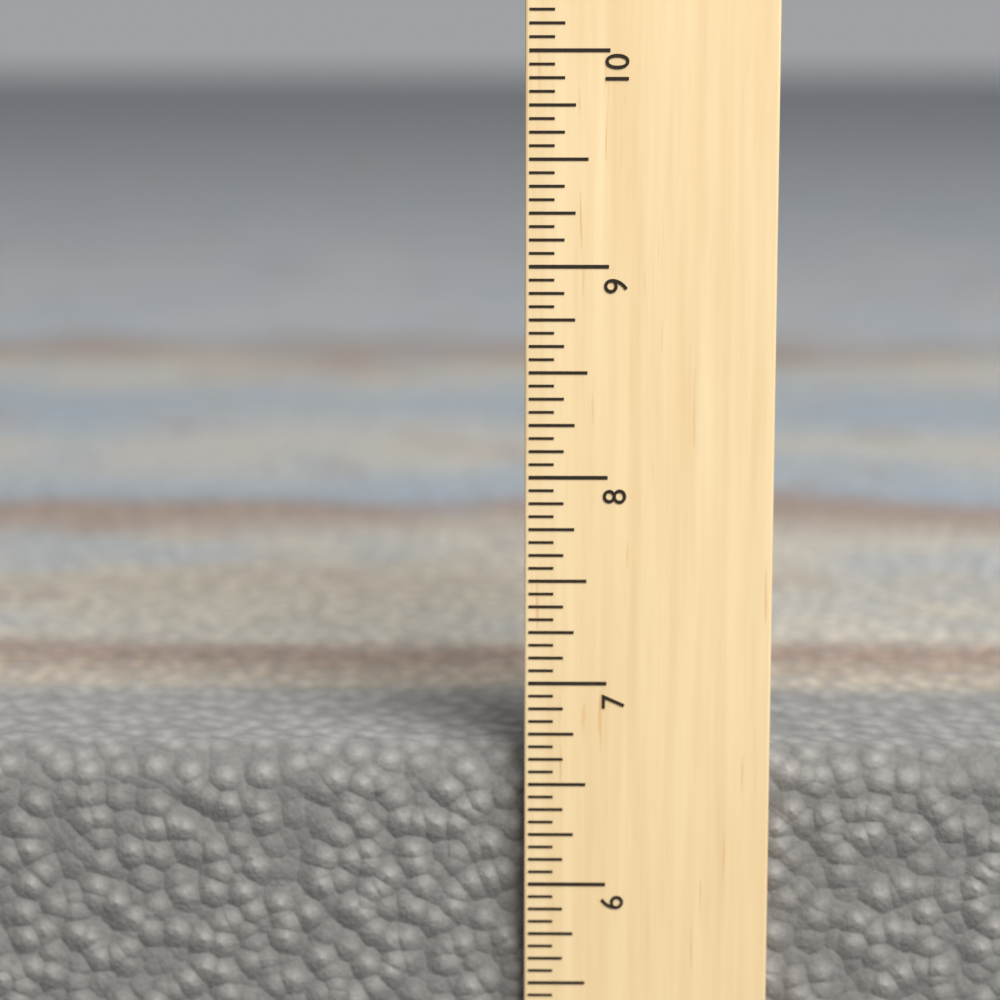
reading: 6.6250 in
